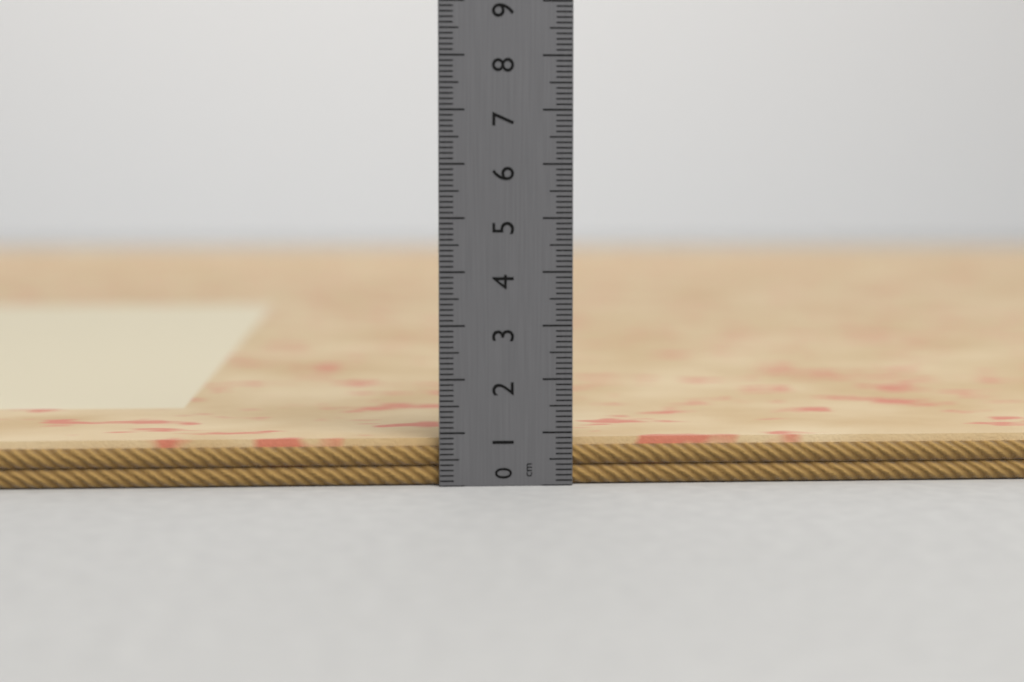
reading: 0.9 cm
